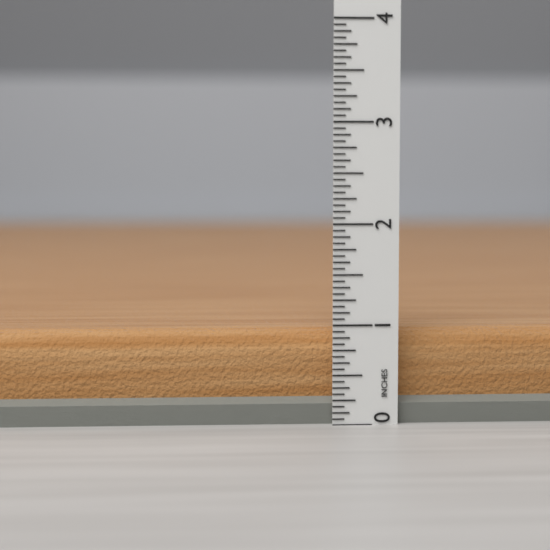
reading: 0.9375 in
